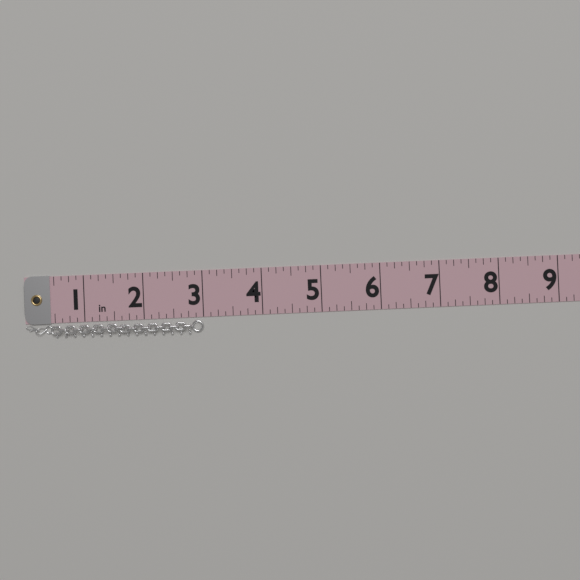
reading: 3.000 in
